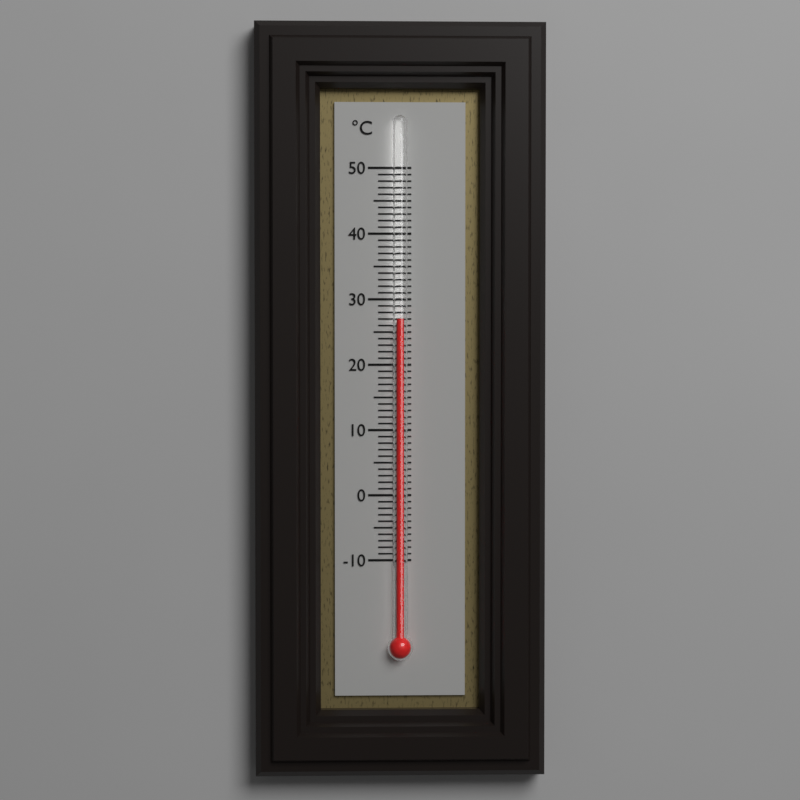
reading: 27 °C
